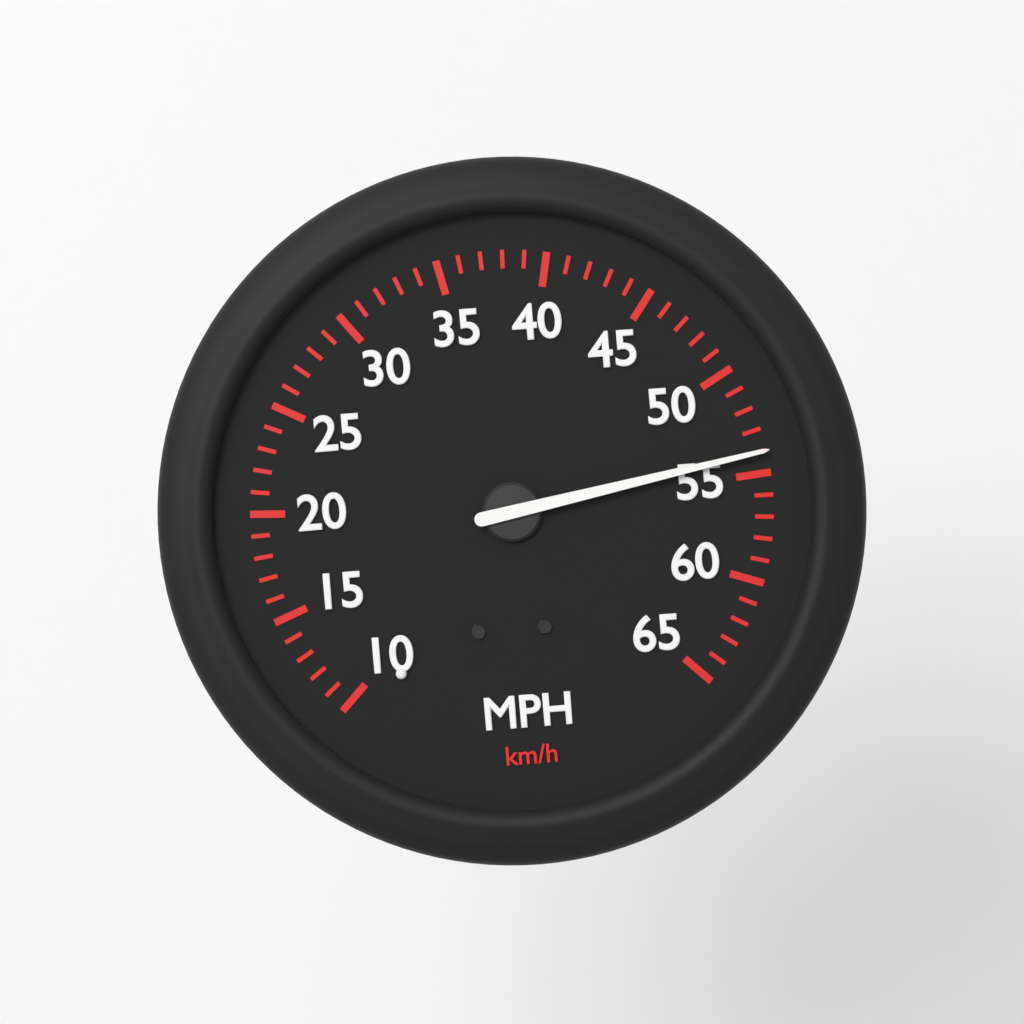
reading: 54 mph
